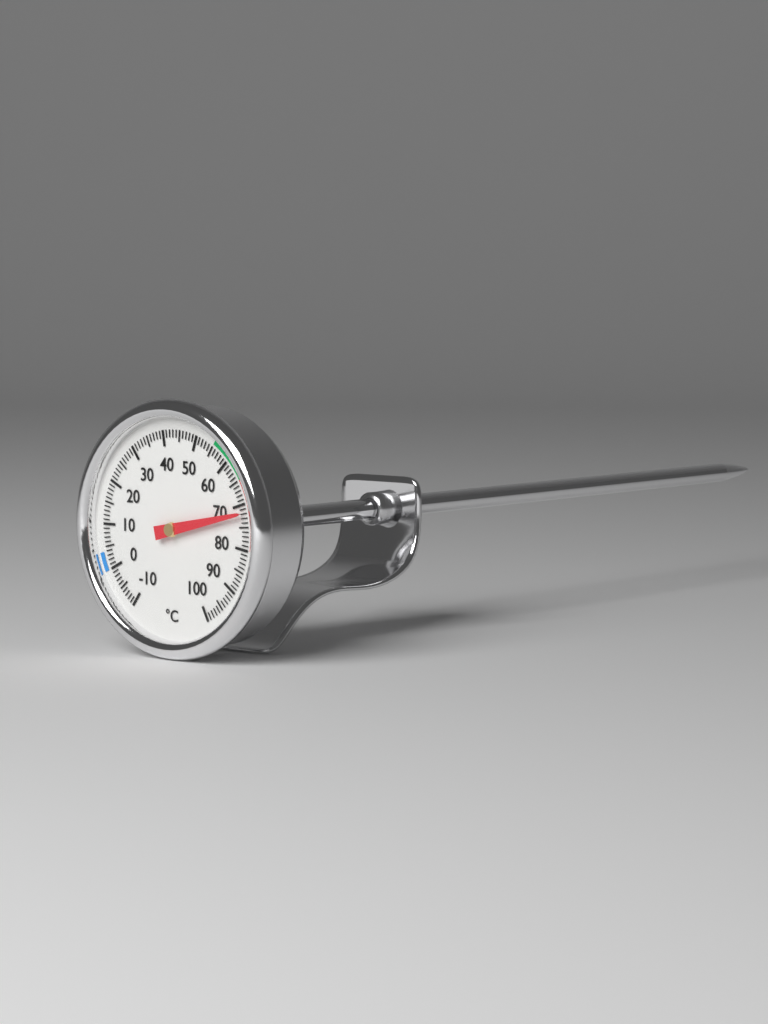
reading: 72 °C
